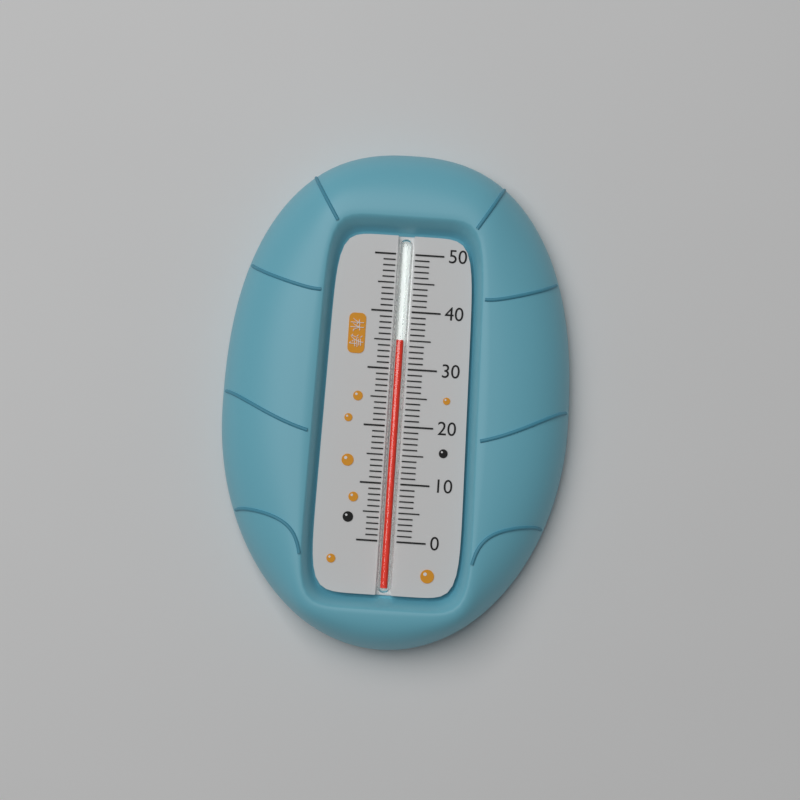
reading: 35 (no unit)
